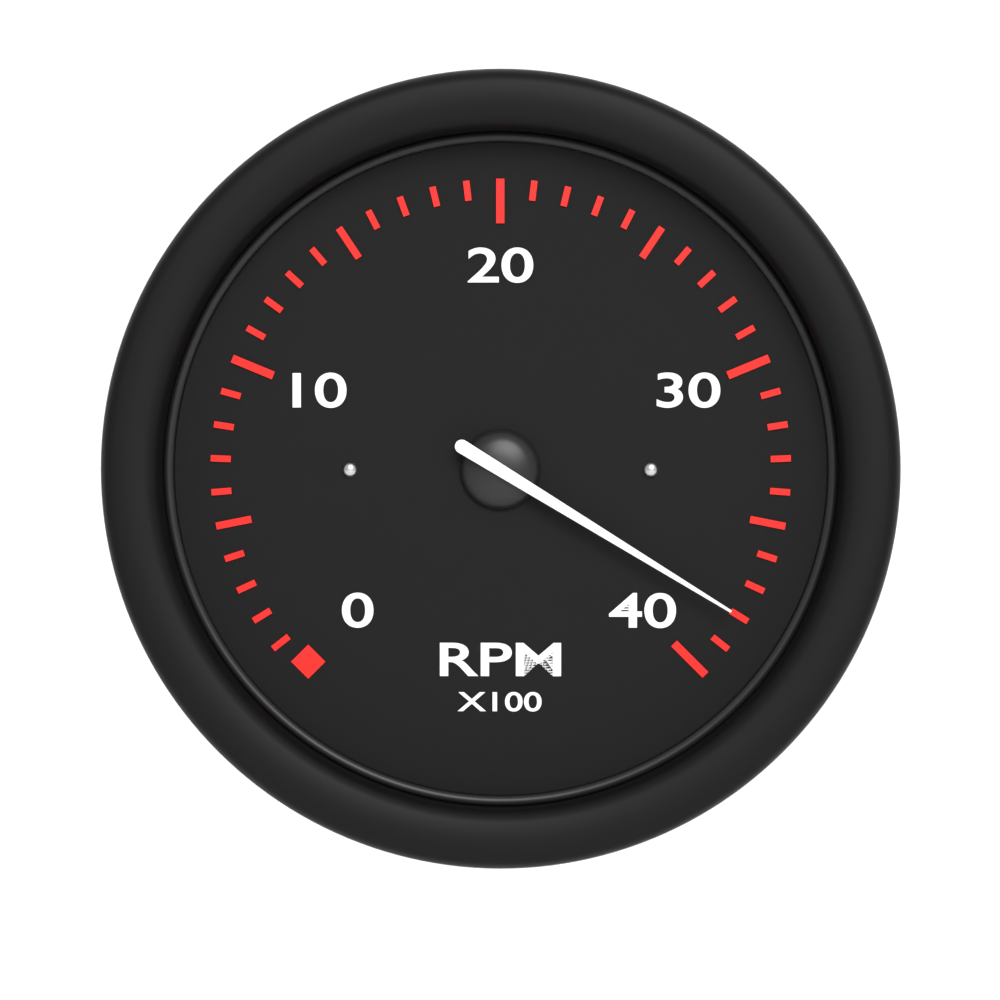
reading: 38 RPM x100
